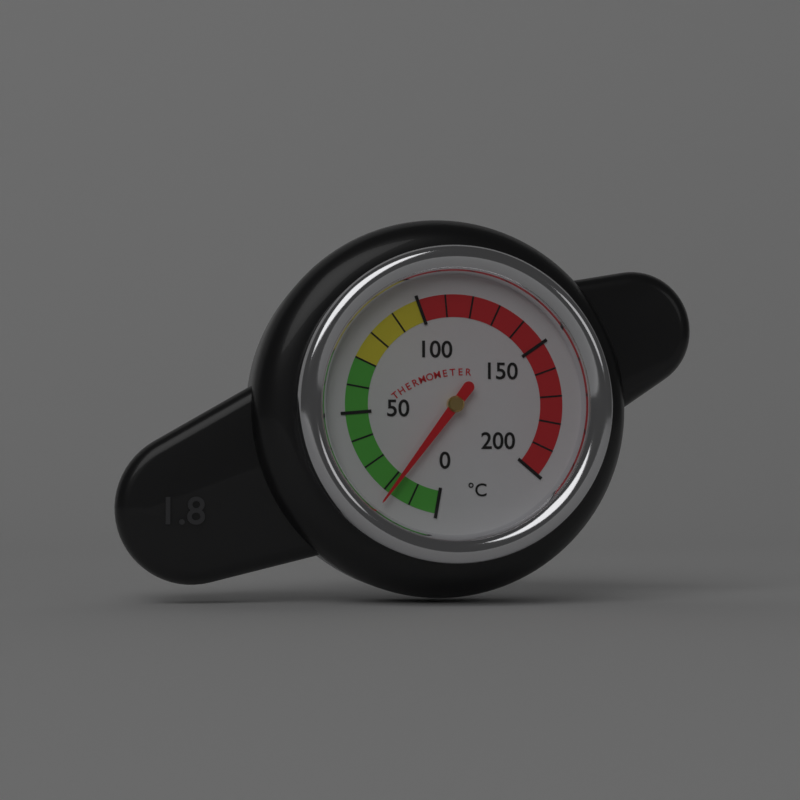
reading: 18 °C
